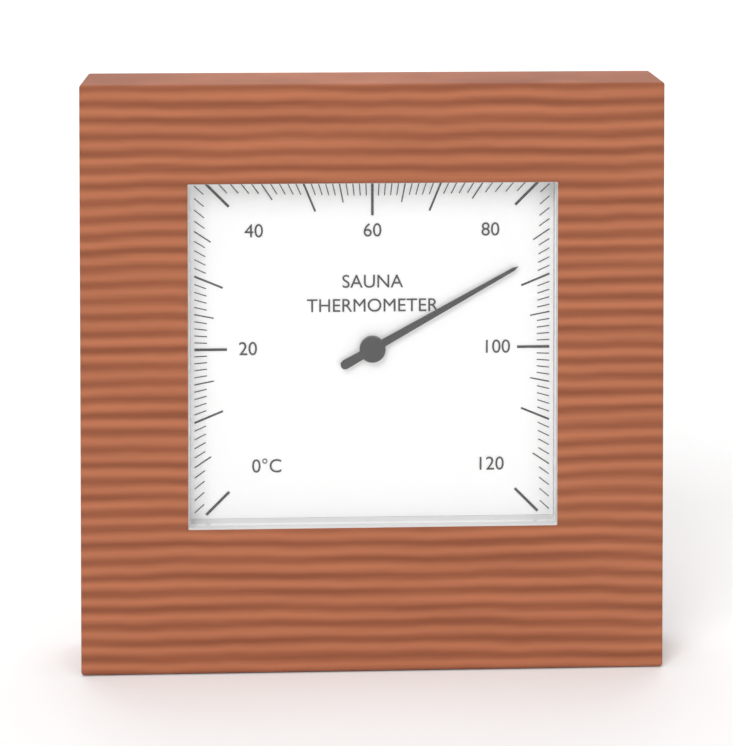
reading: 87 °C
